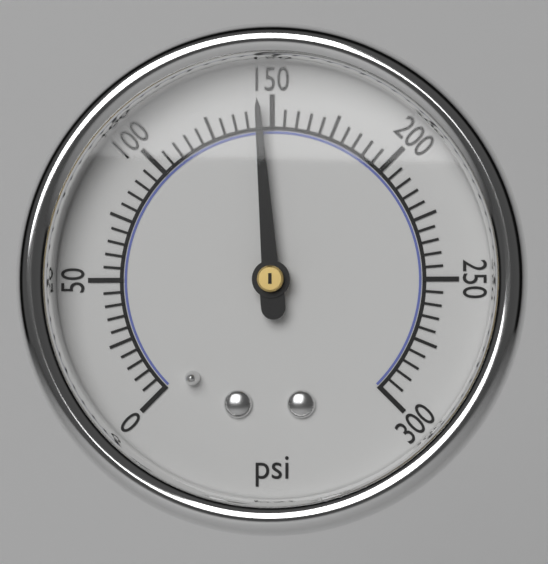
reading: 145 psi
